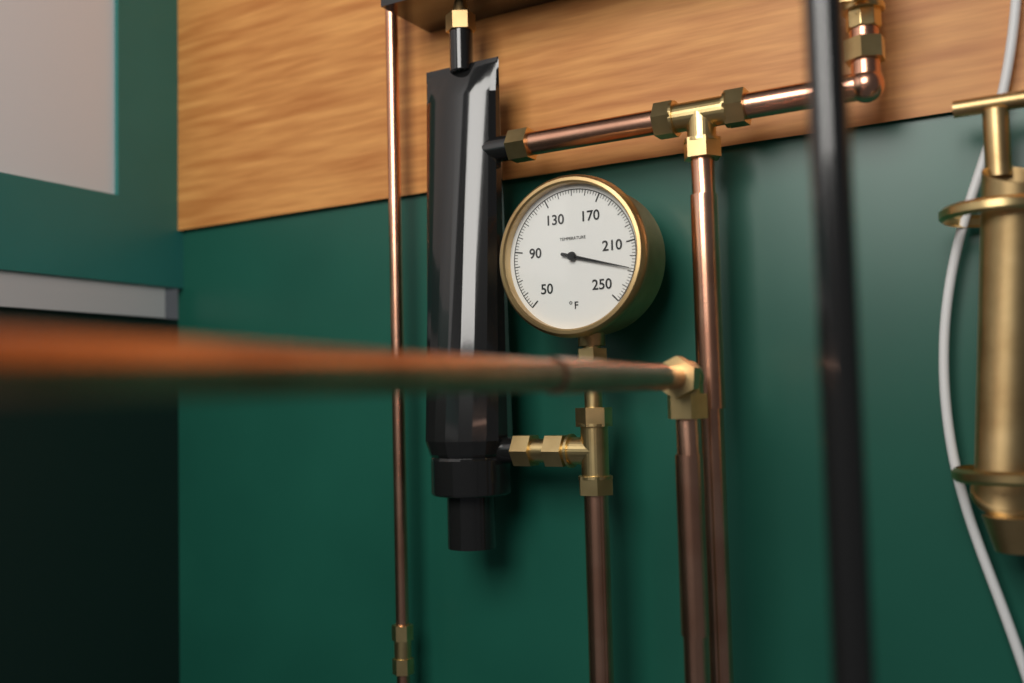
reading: 228 °F
